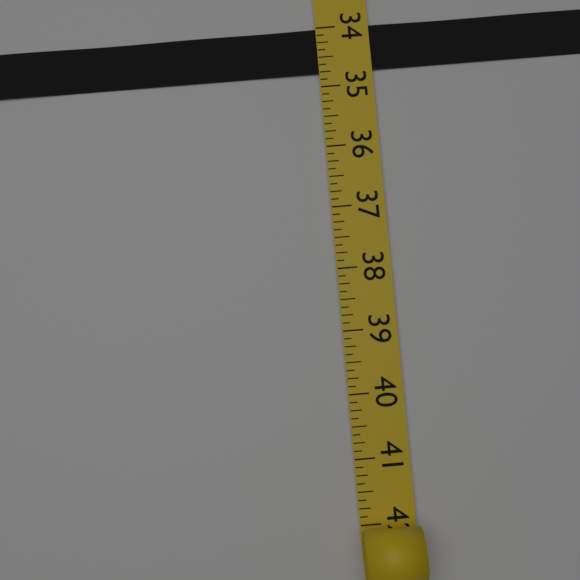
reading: 34.750 (no unit)
